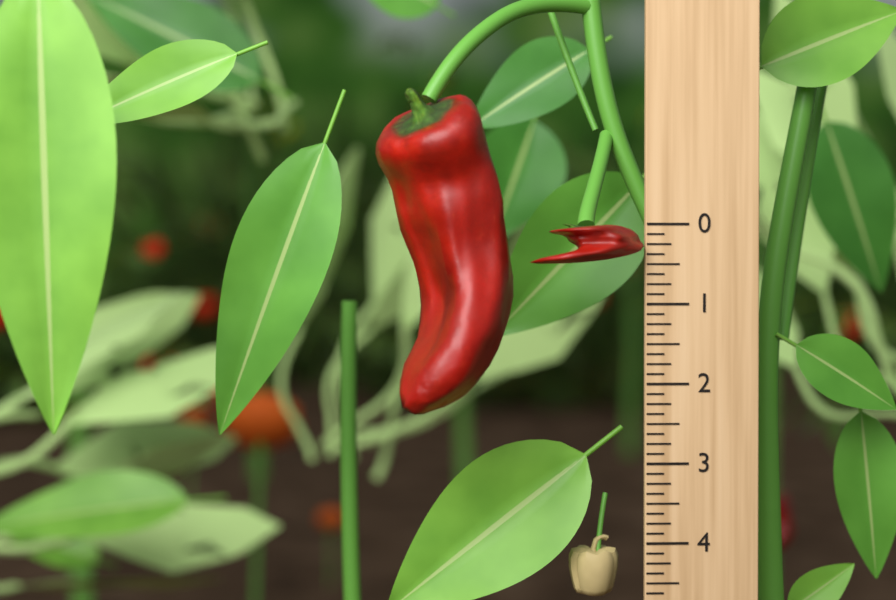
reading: 0.500 (no unit)
